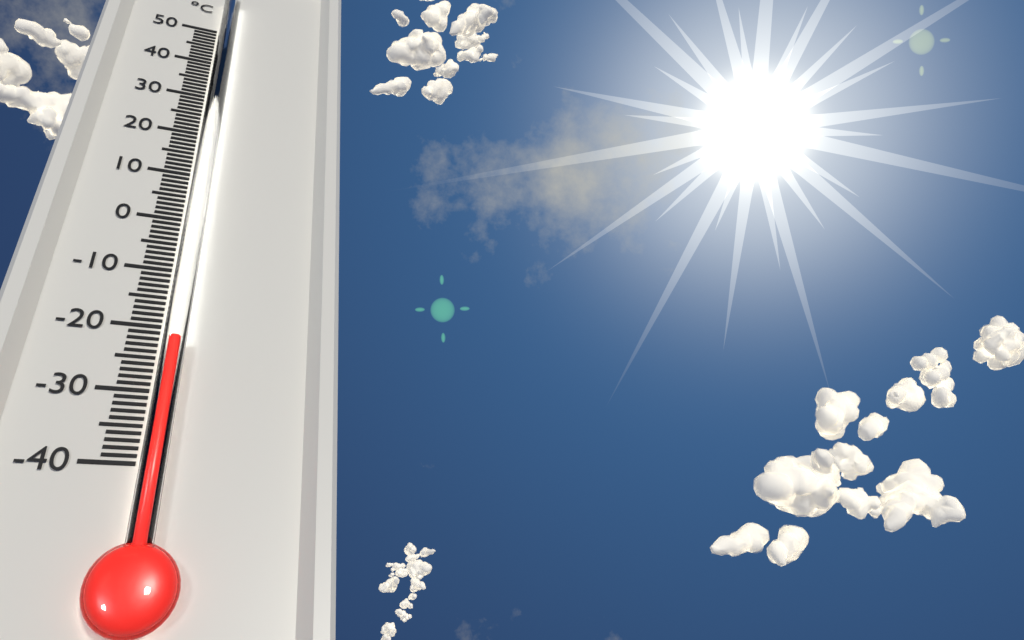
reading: -23 °C
